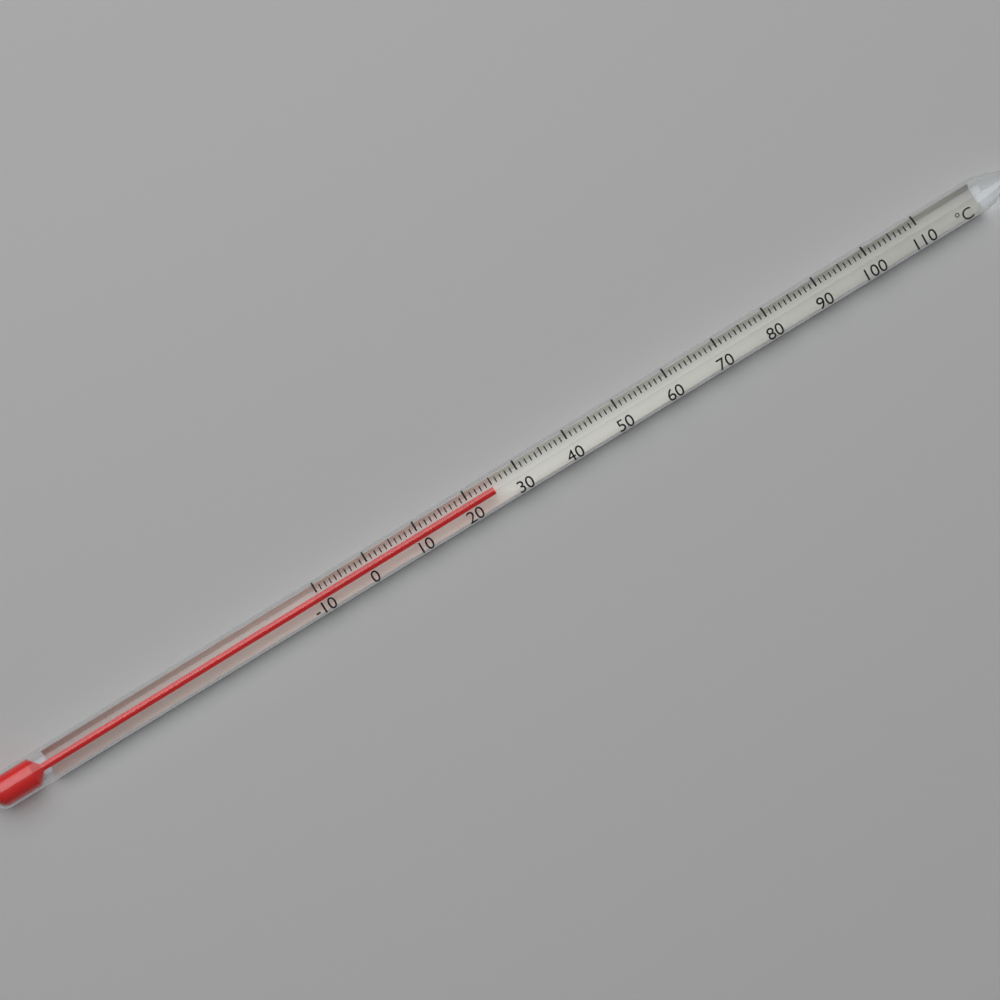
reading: 25 °C
